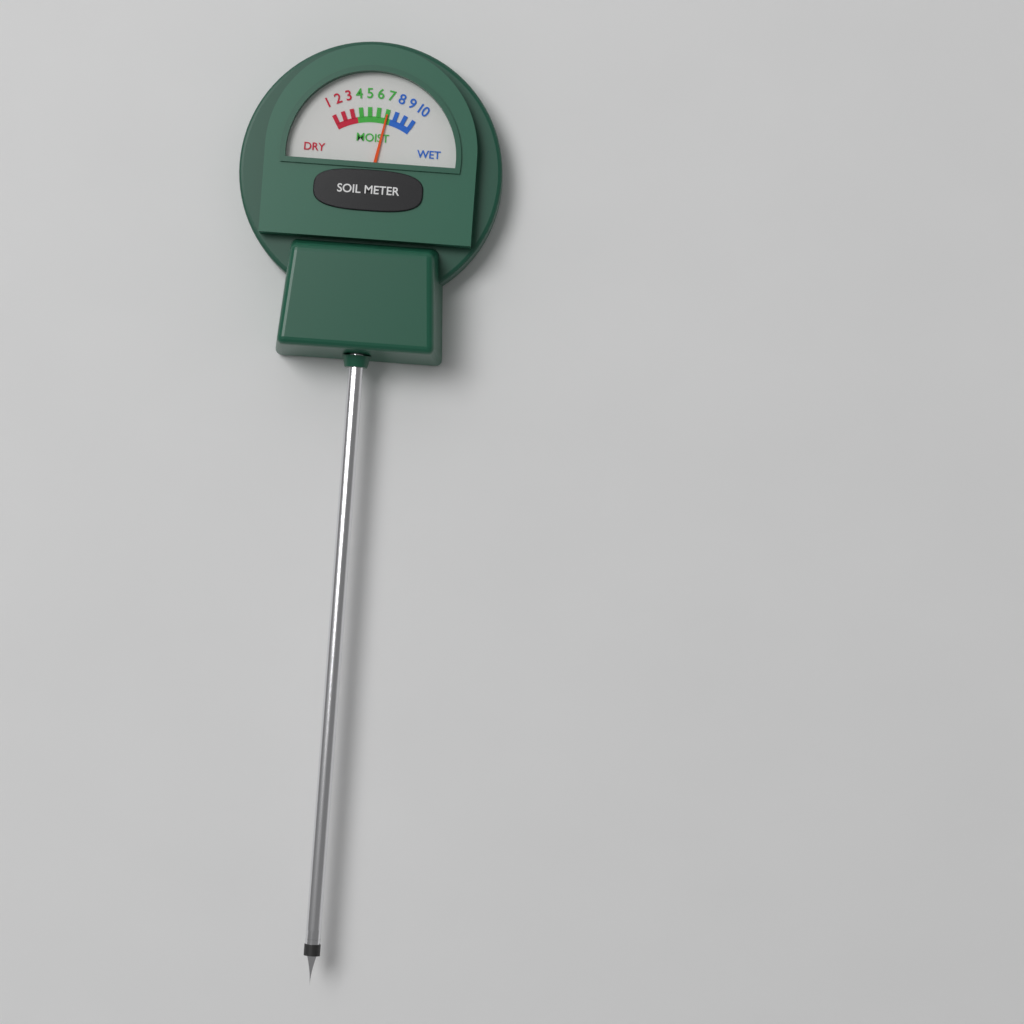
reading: 7 (no unit)
